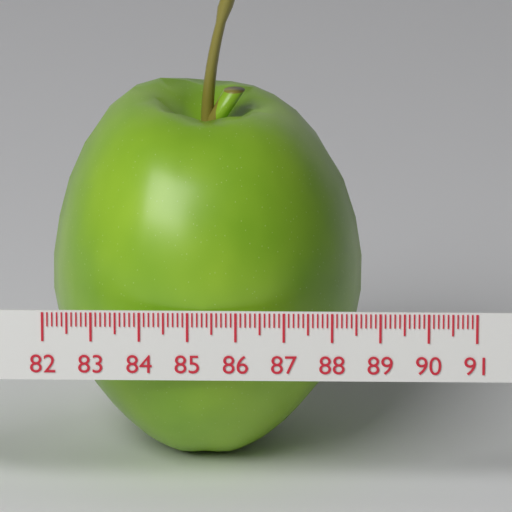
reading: 88.6 (no unit)
